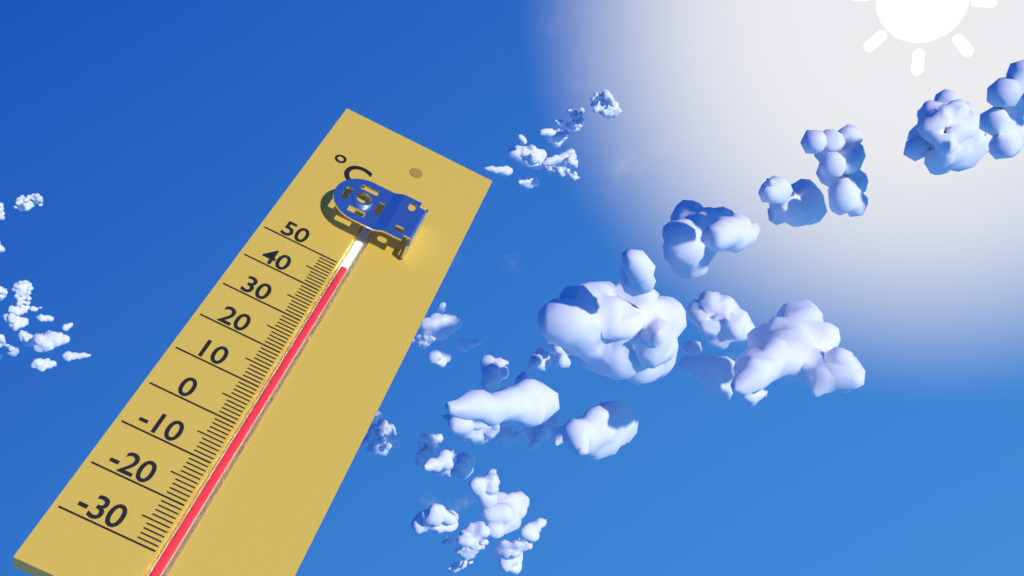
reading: 49 °C
